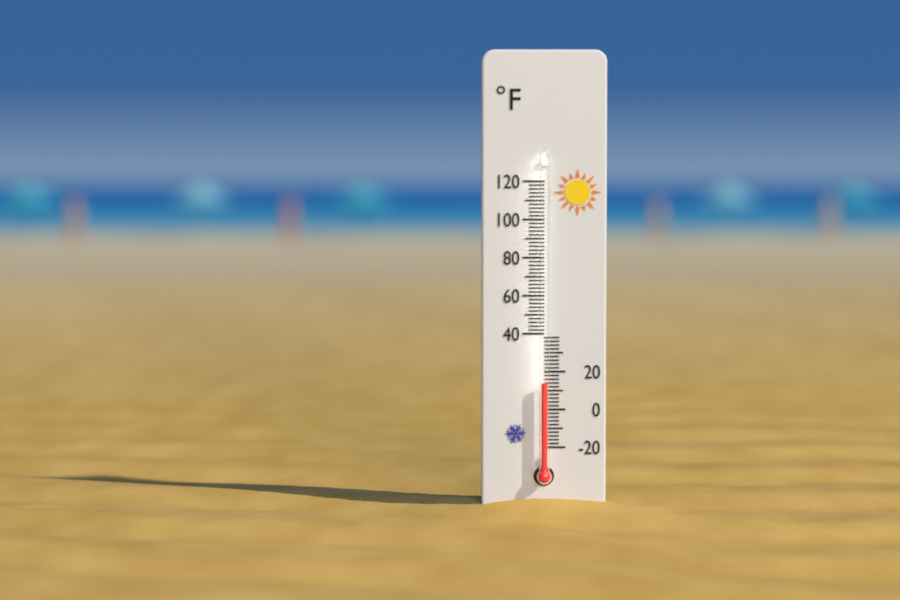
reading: 14 °F
